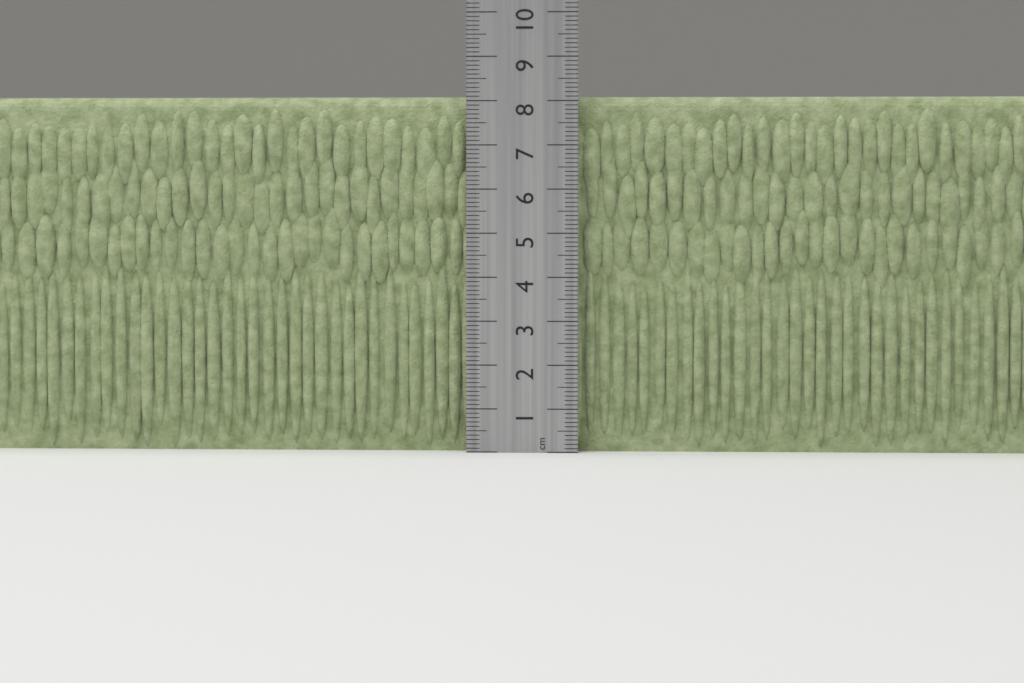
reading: 8.1 cm
